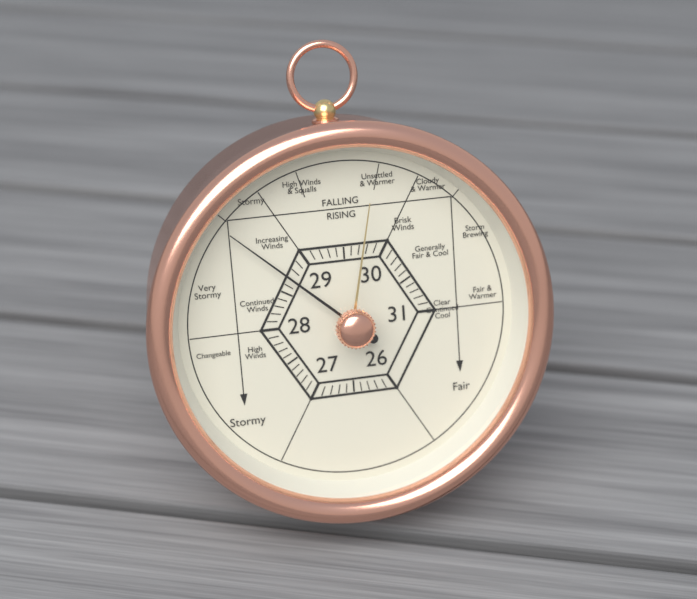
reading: 28.7 (no unit)
